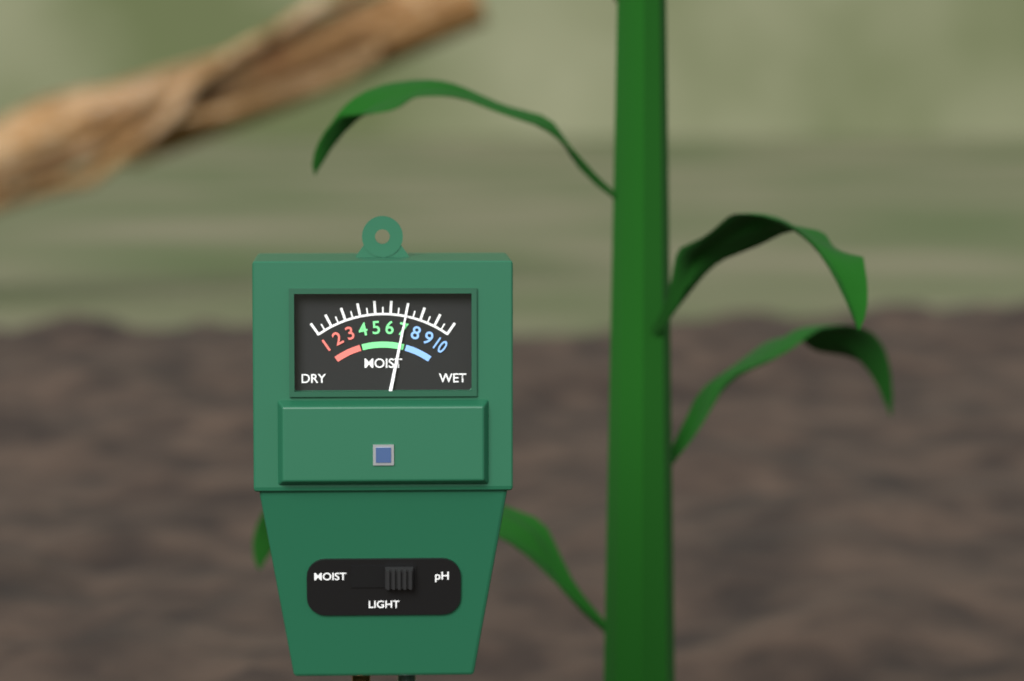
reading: 7.0 (no unit)
